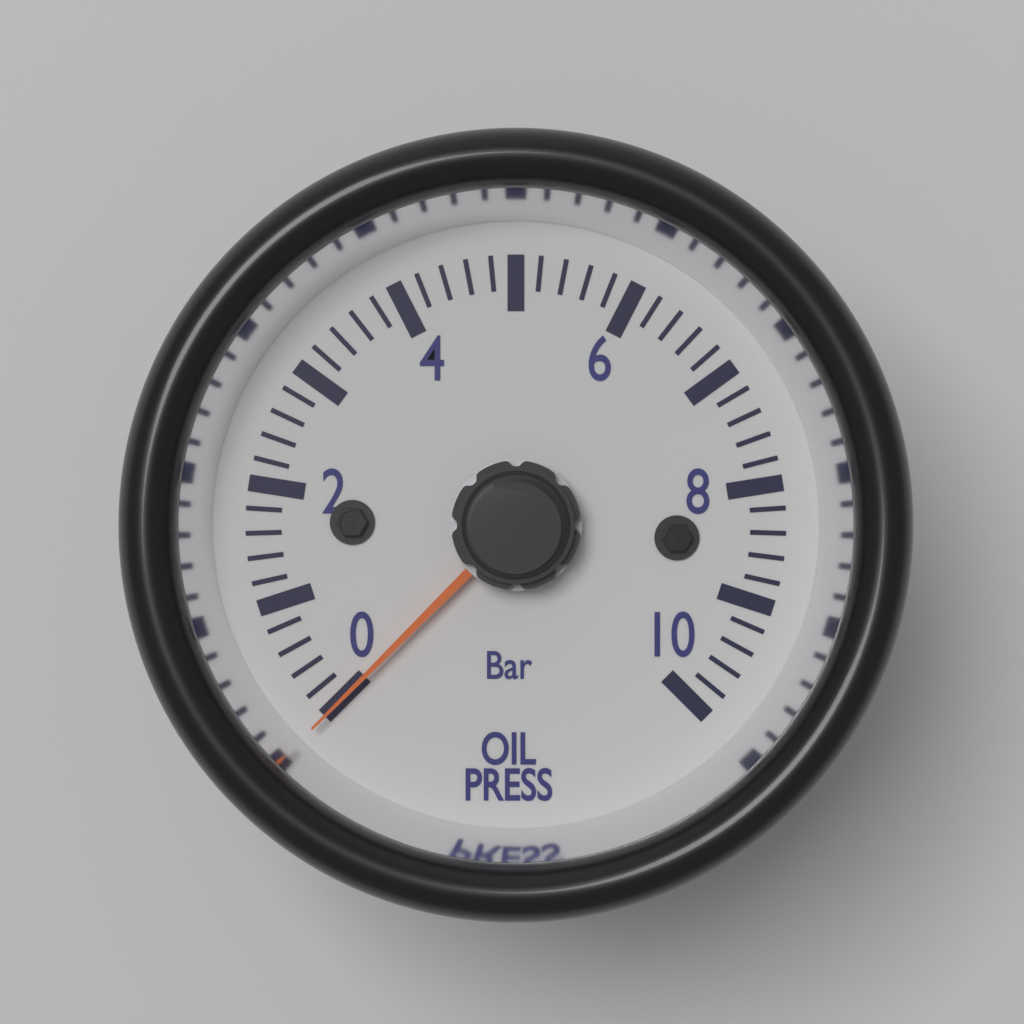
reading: 0.0 bar
